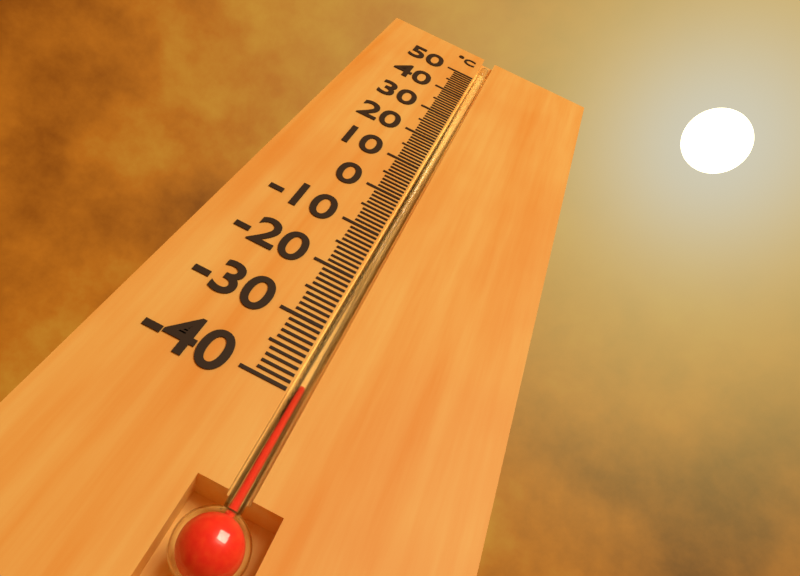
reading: -39 °C
